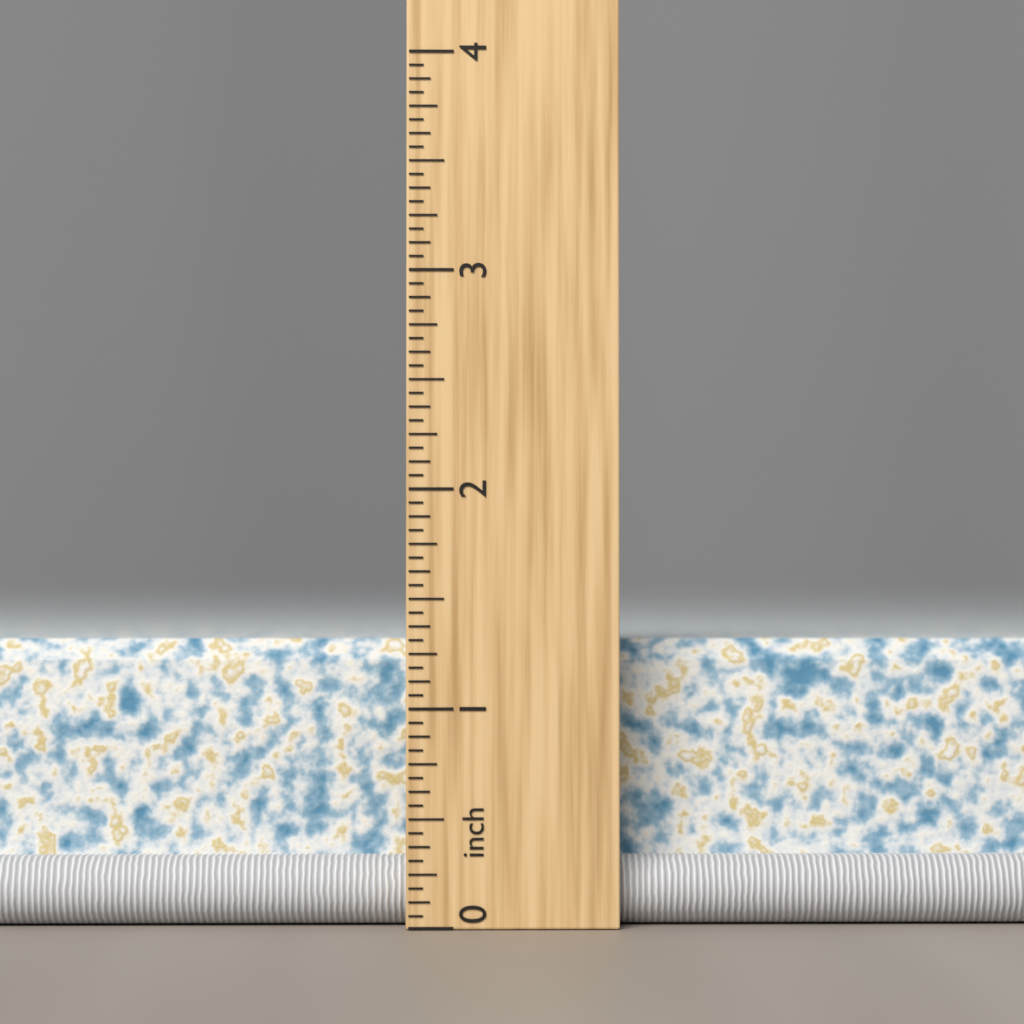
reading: 1.3125 inch
